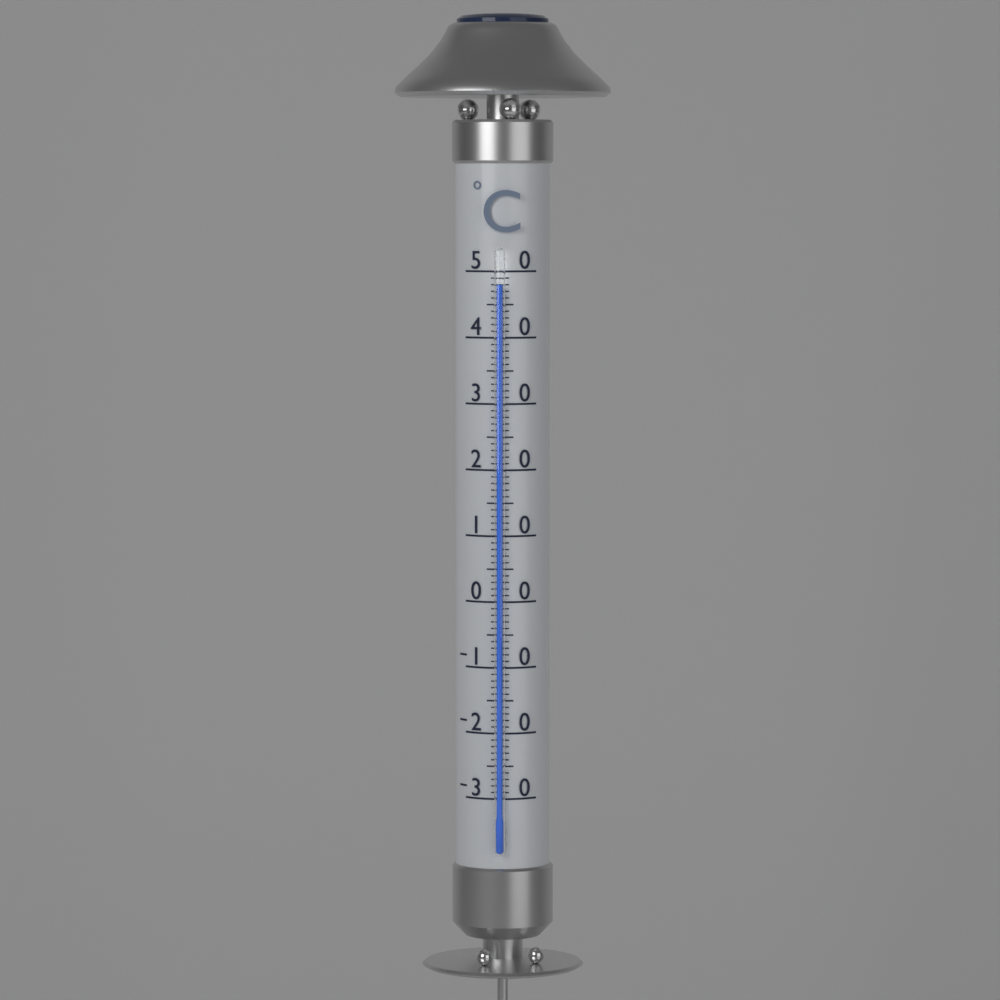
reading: 48 °C
